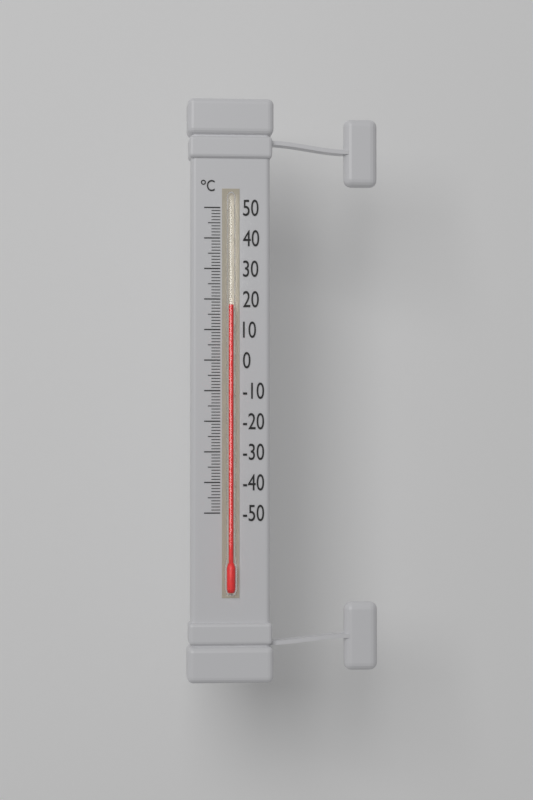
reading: 18 °C
